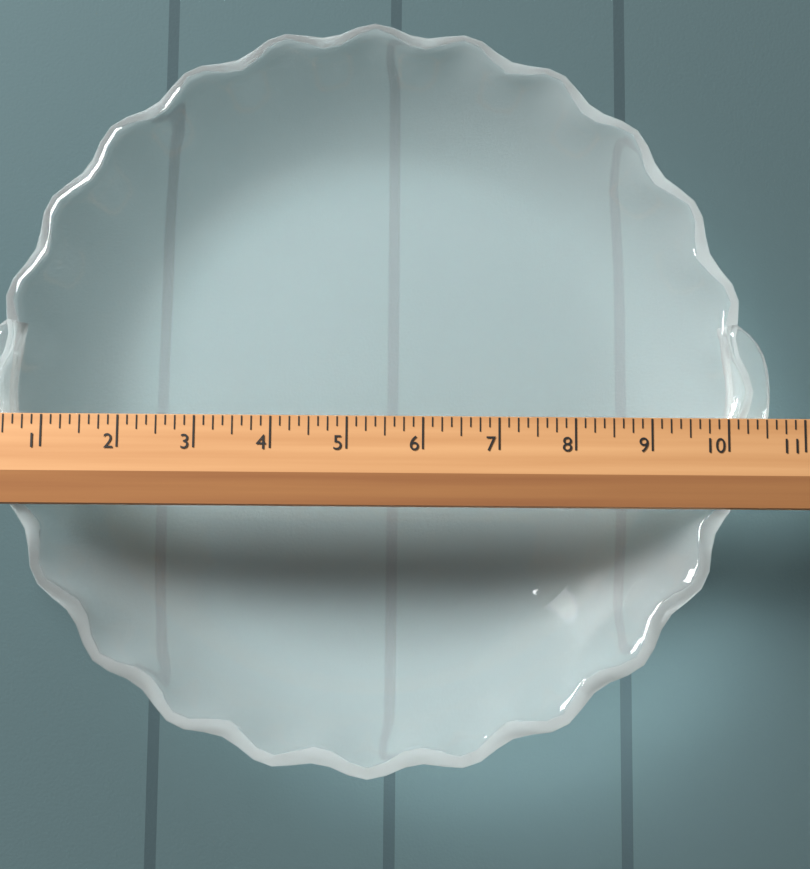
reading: 10.625 (no unit)
